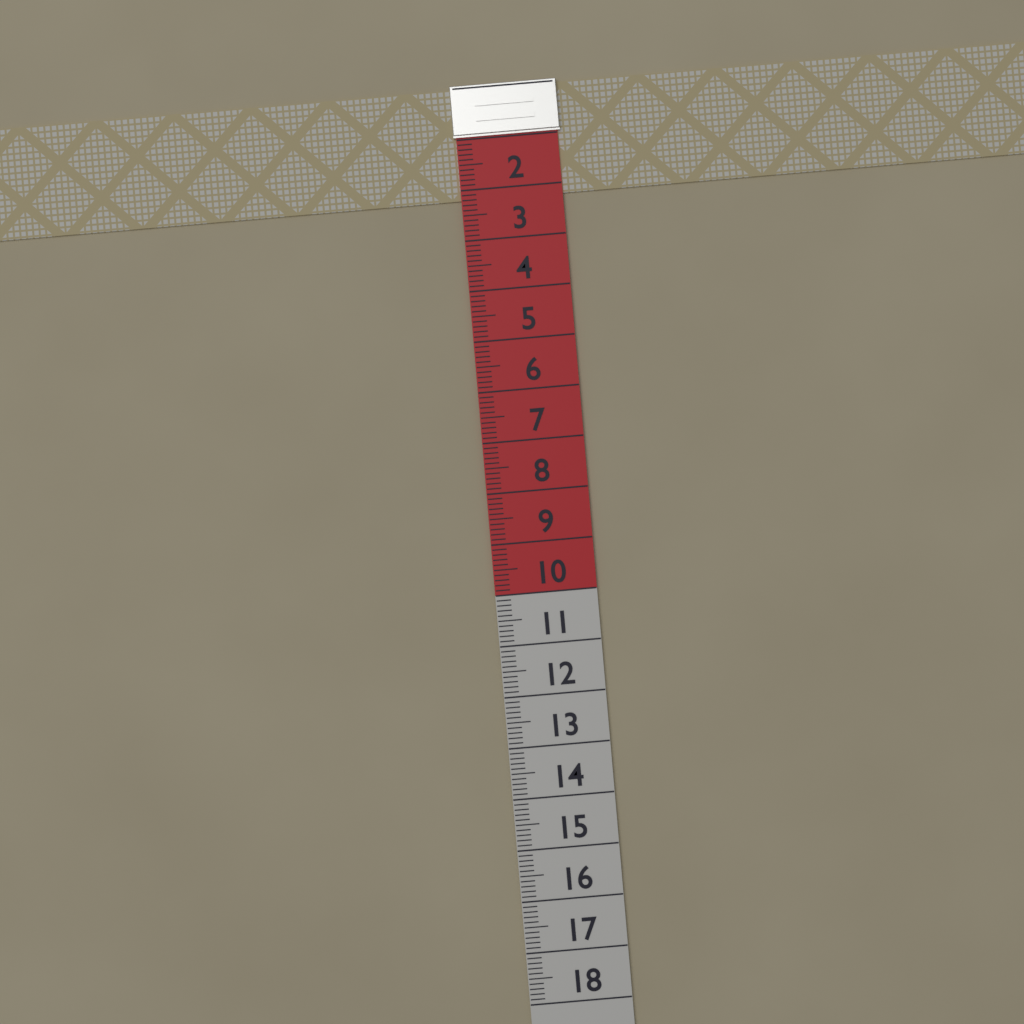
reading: 2.2 (no unit)
